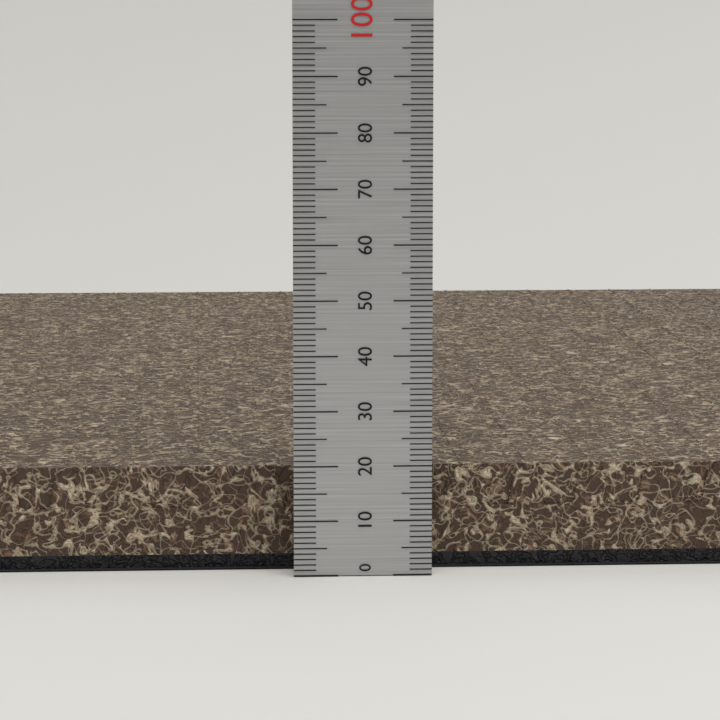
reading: 19 (no unit)
